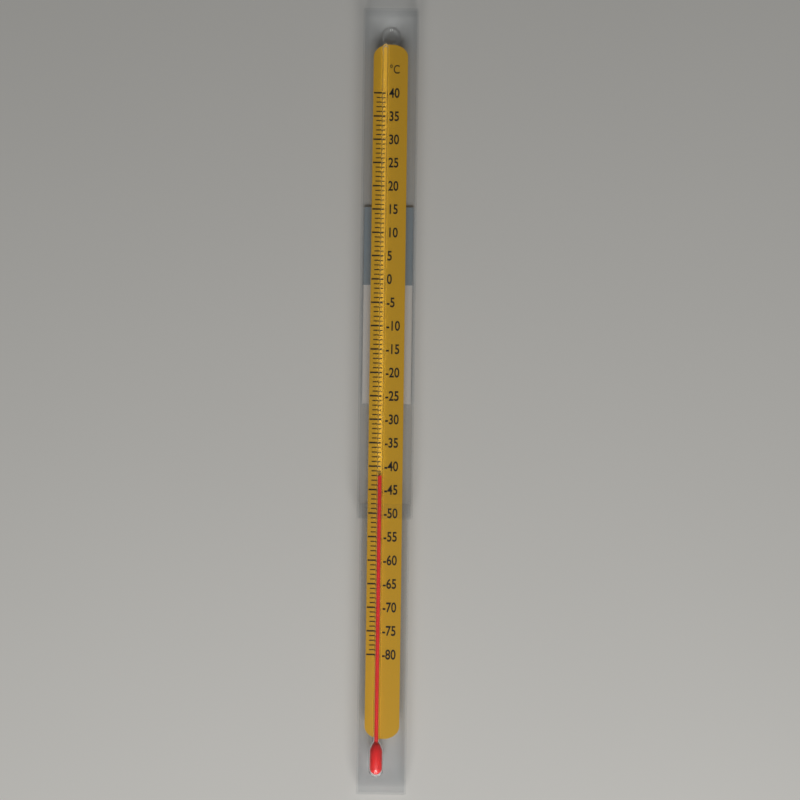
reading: -42 °C
